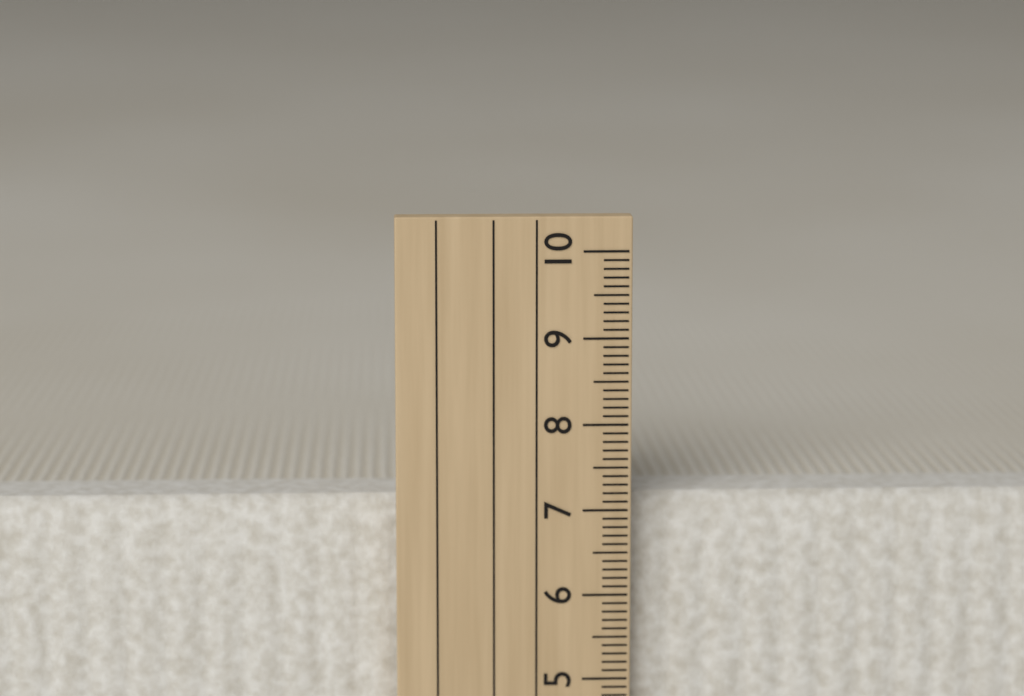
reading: 7.1 cm
